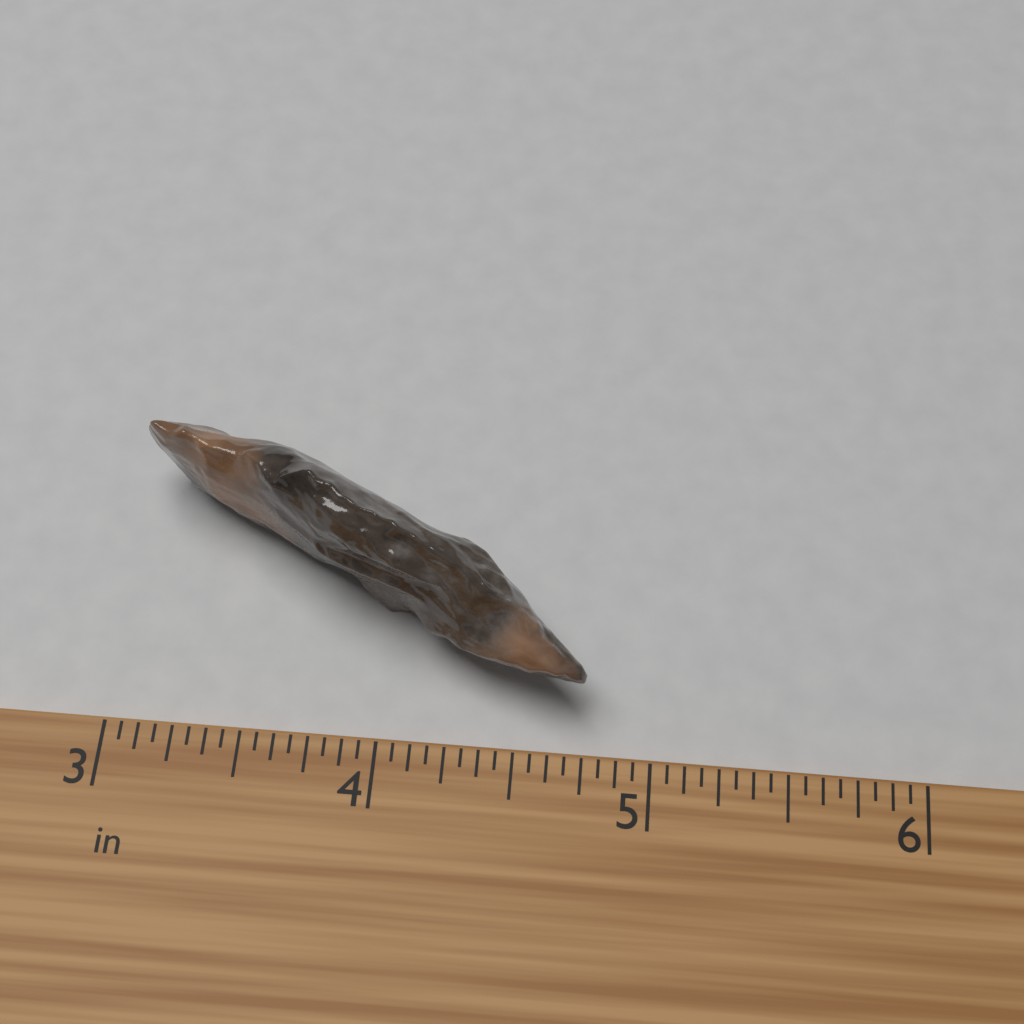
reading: 4.7500 in
